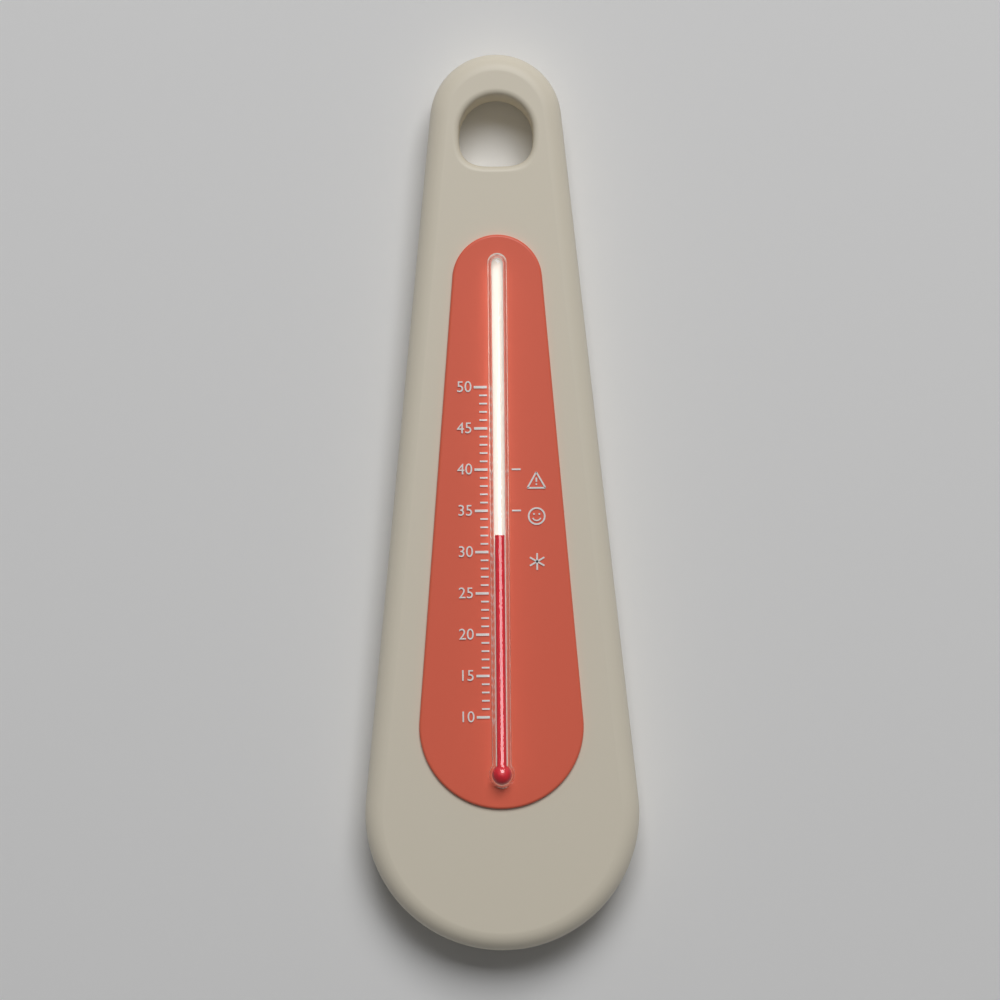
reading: 32 (no unit)
